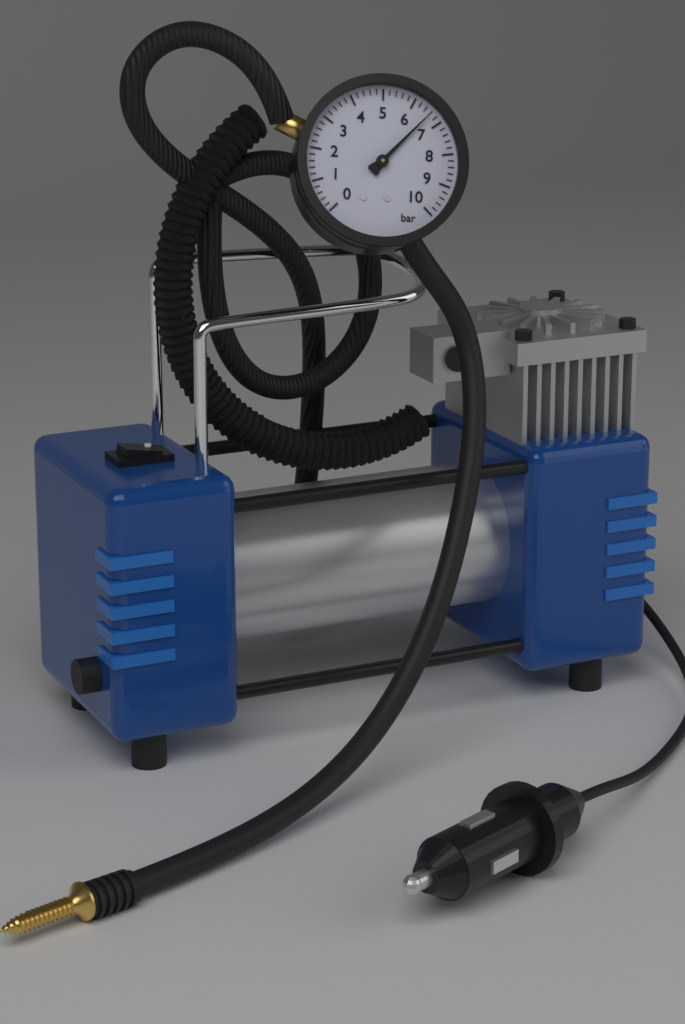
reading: 6.6 bar
